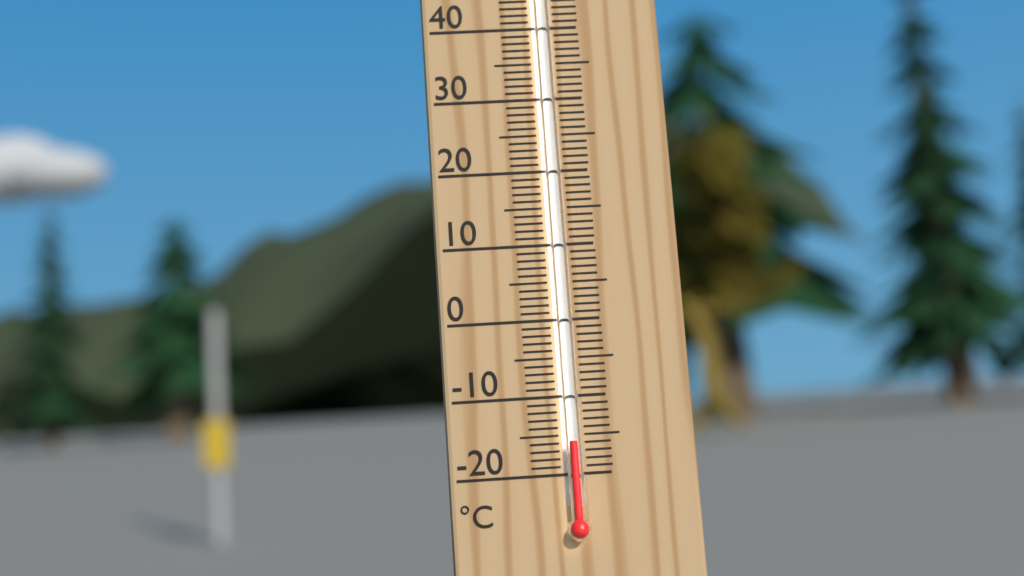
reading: -16 °C
